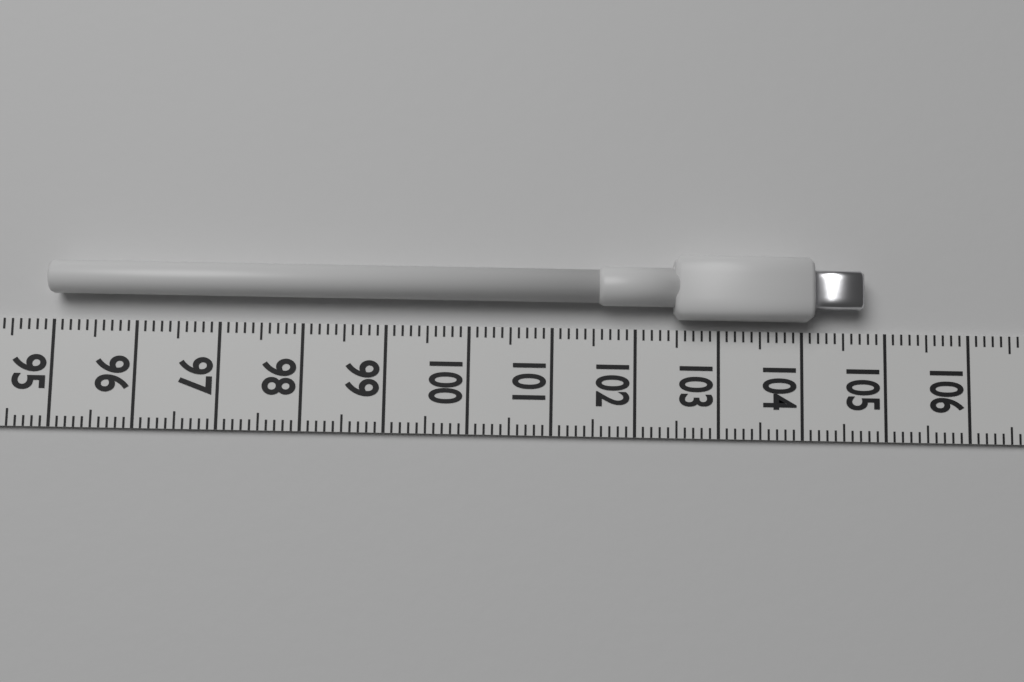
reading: 104.7 (no unit)
